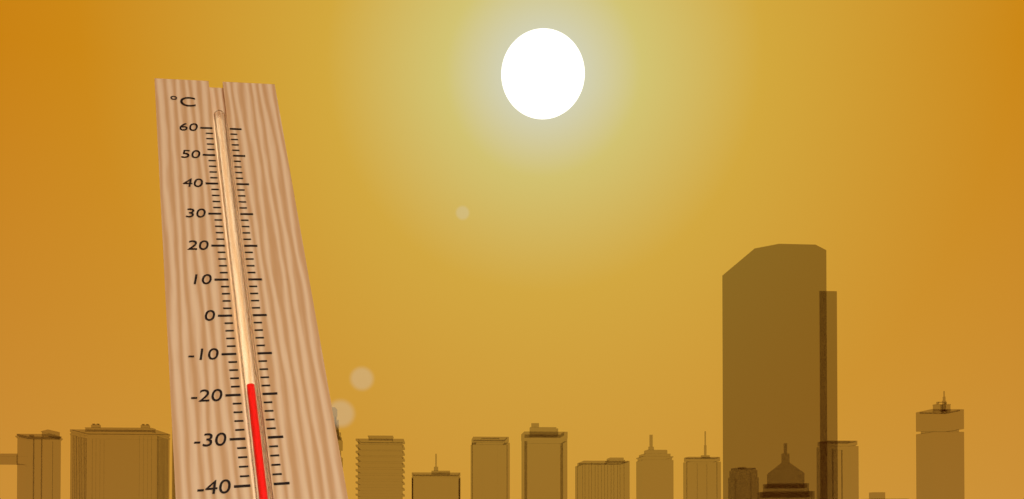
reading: -18 °C
